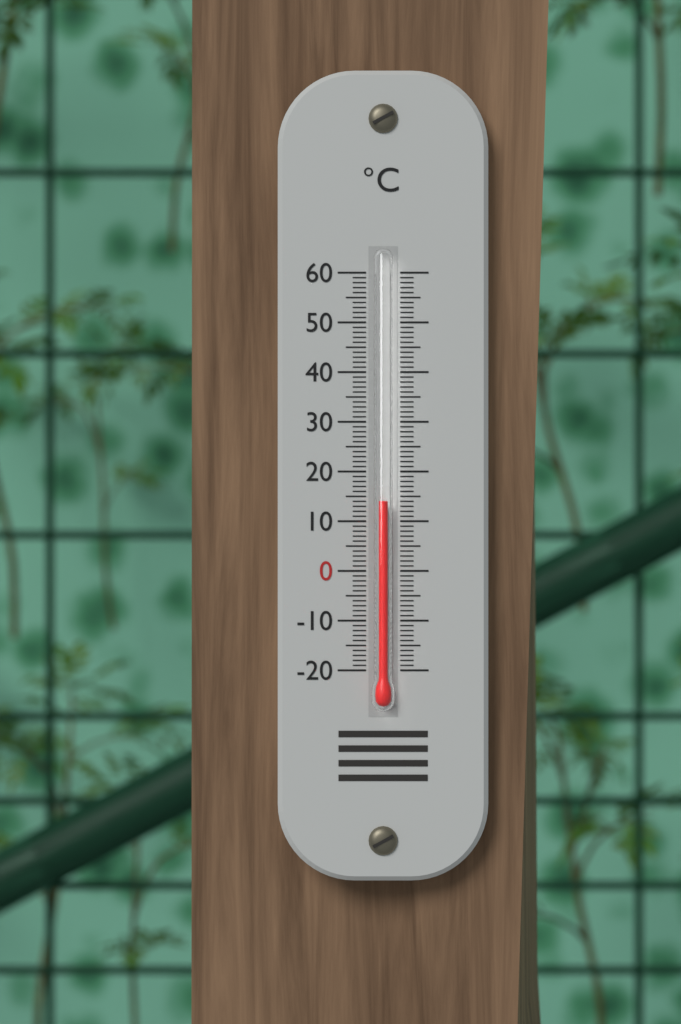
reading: 14 °C
